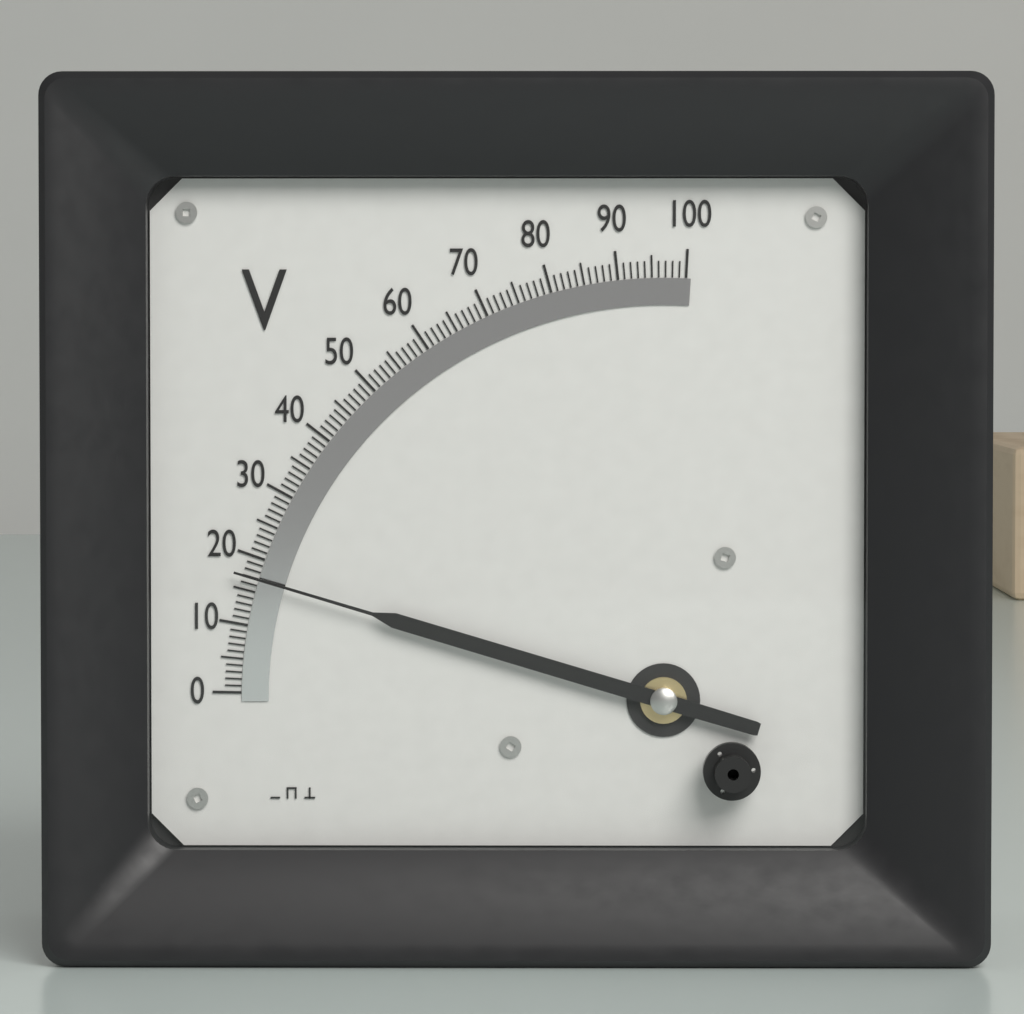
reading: 17 V
